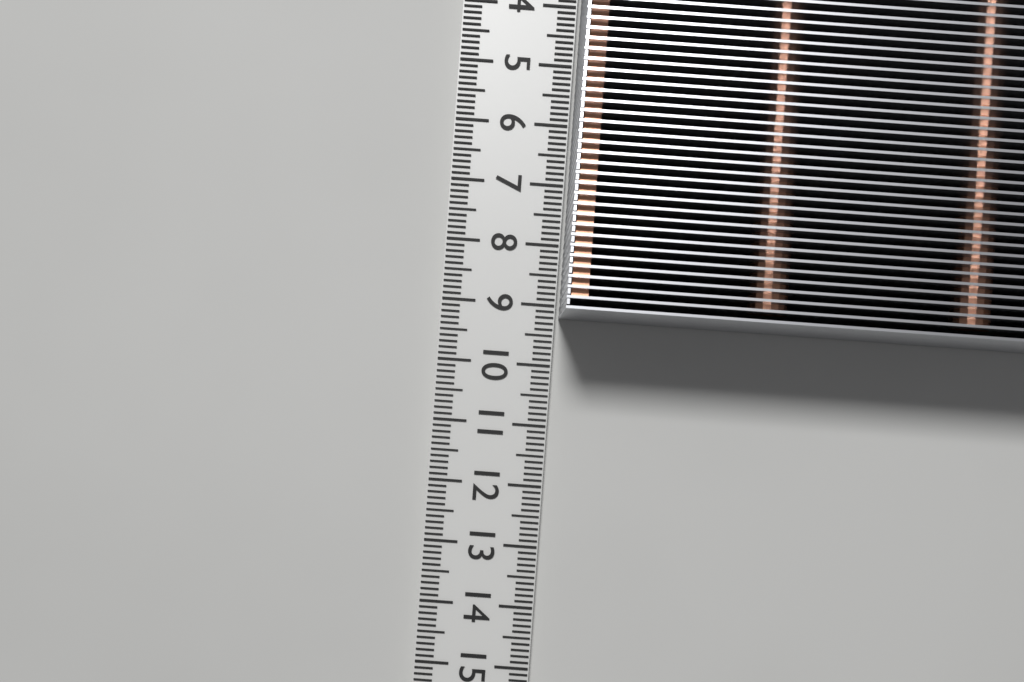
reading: 9.2 cm
